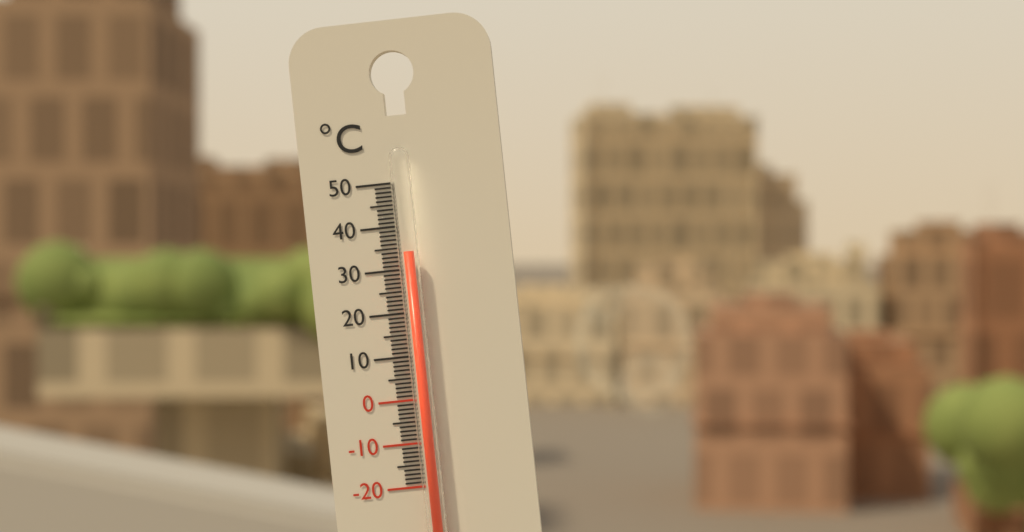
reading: 34 °C
